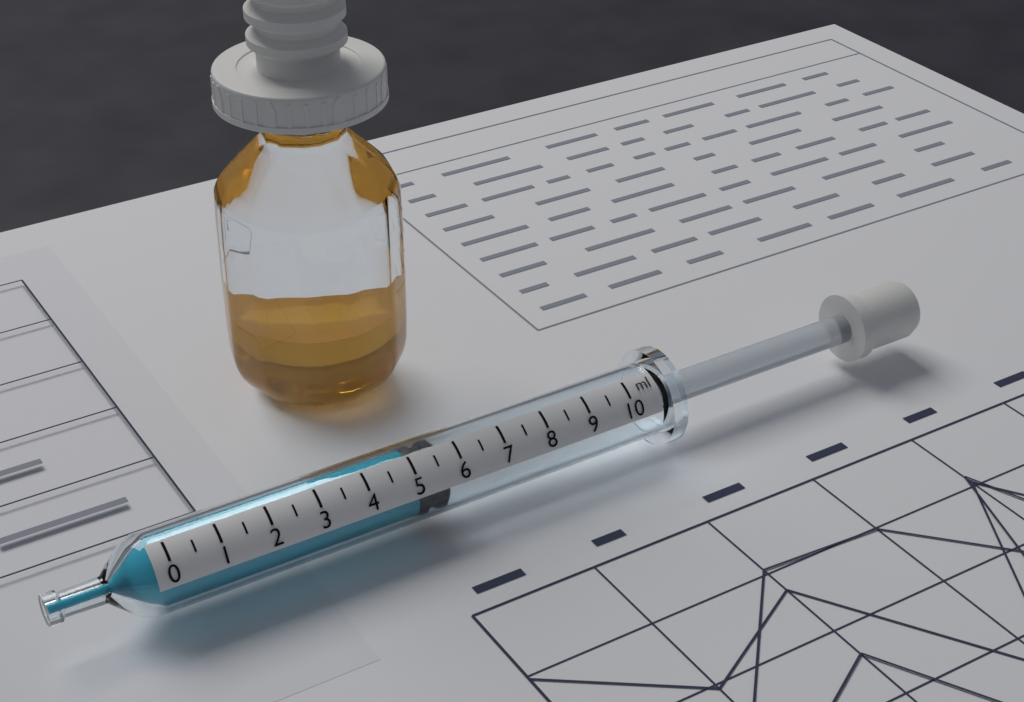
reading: 5.0 ml
